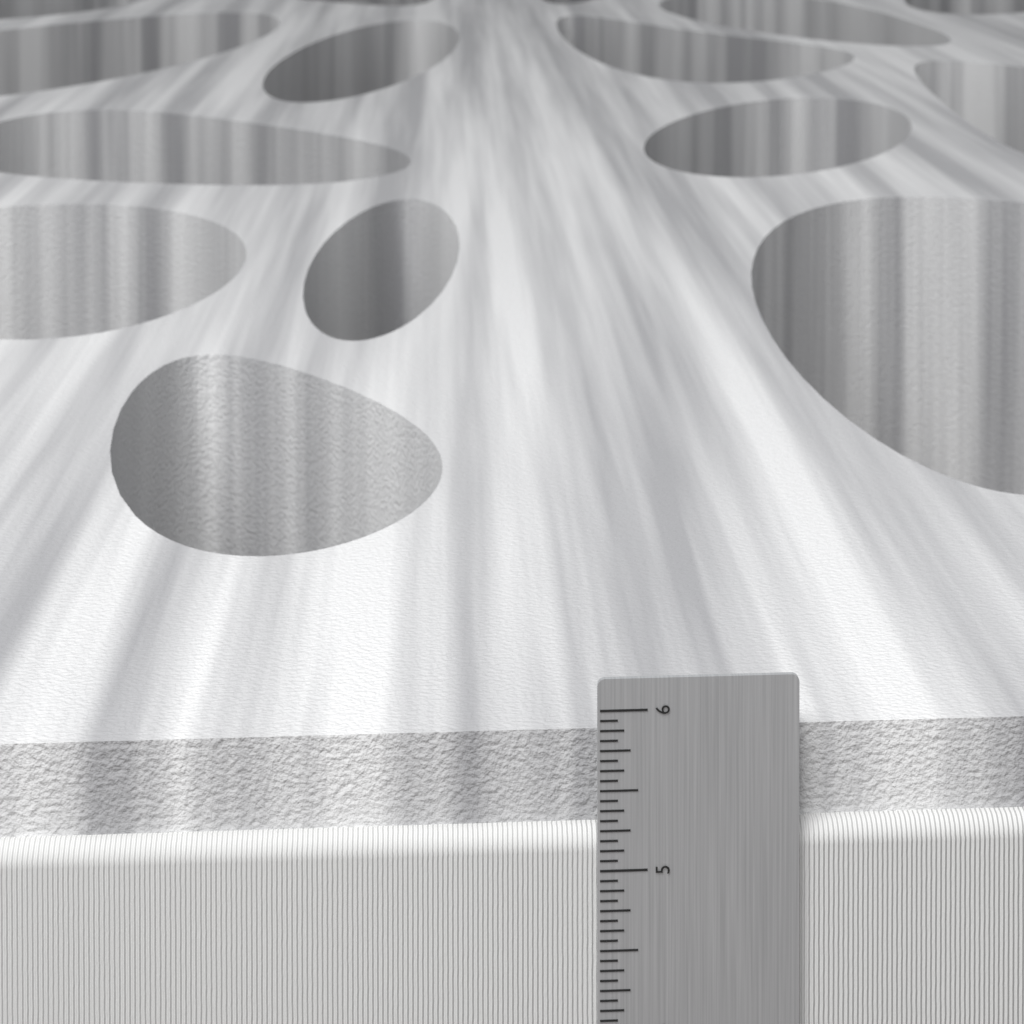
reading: 5.8125 in
